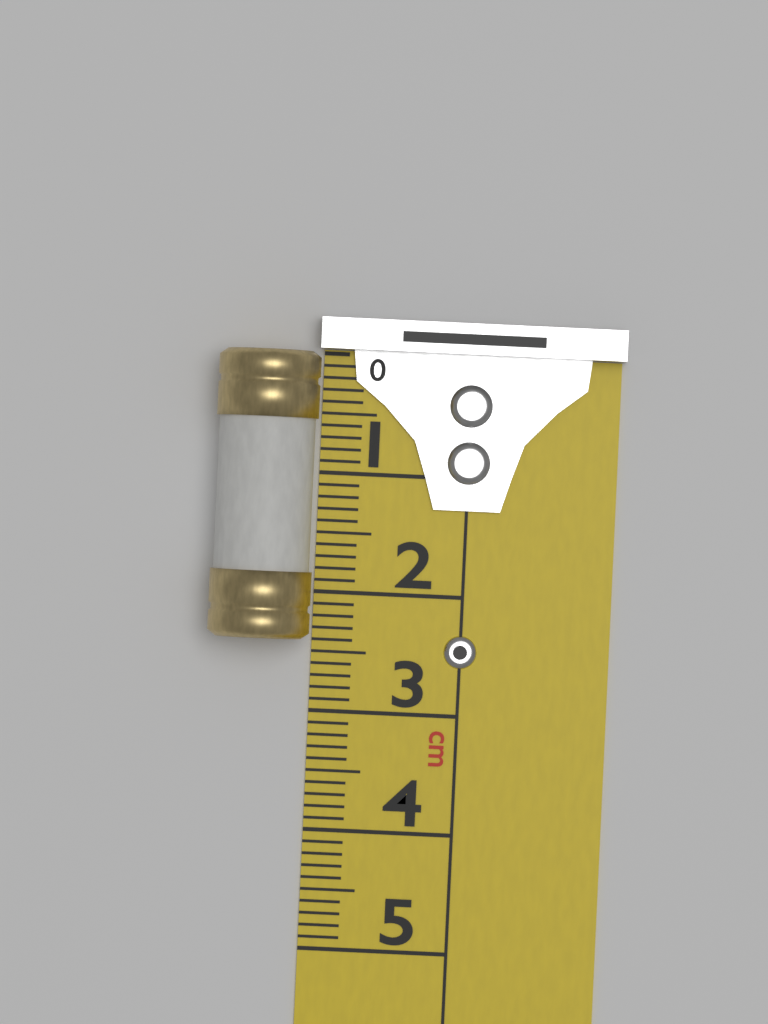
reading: 2.4 cm
